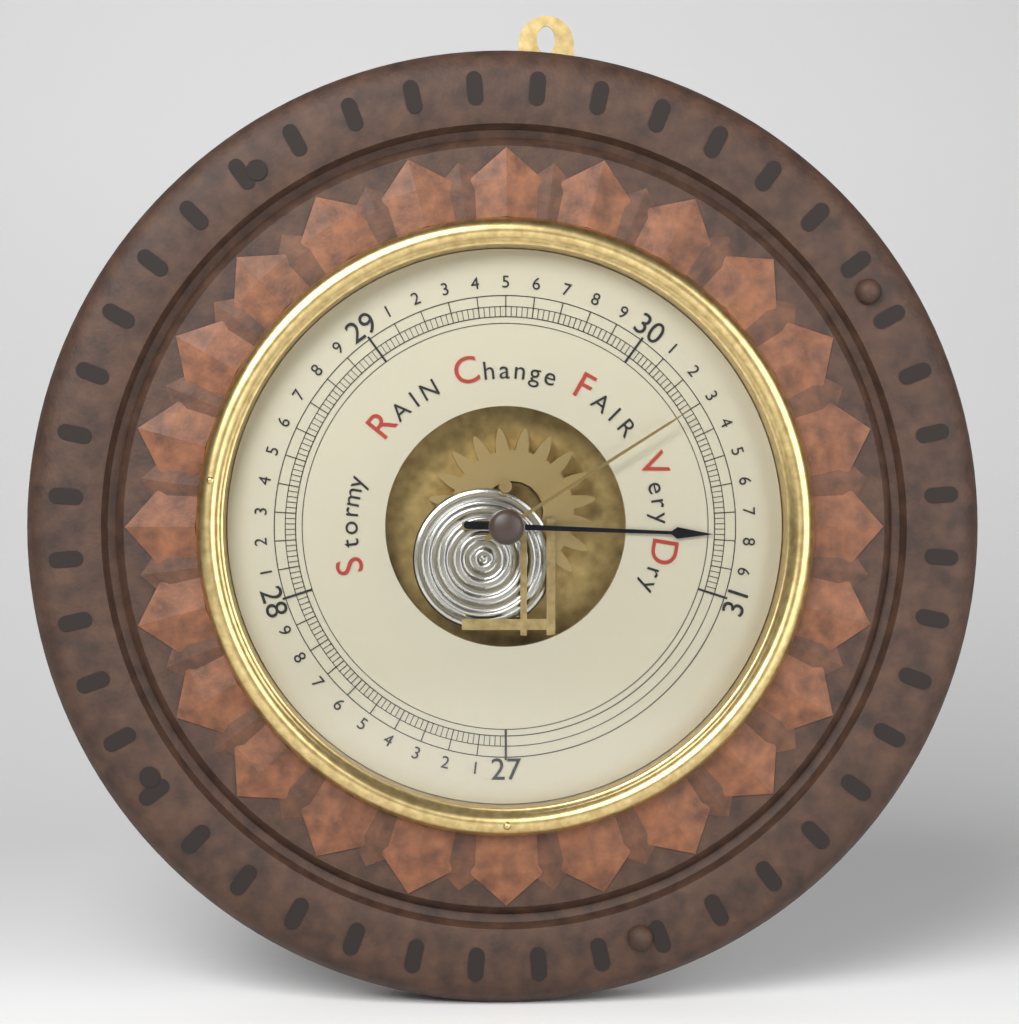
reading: 30.78 inHg
